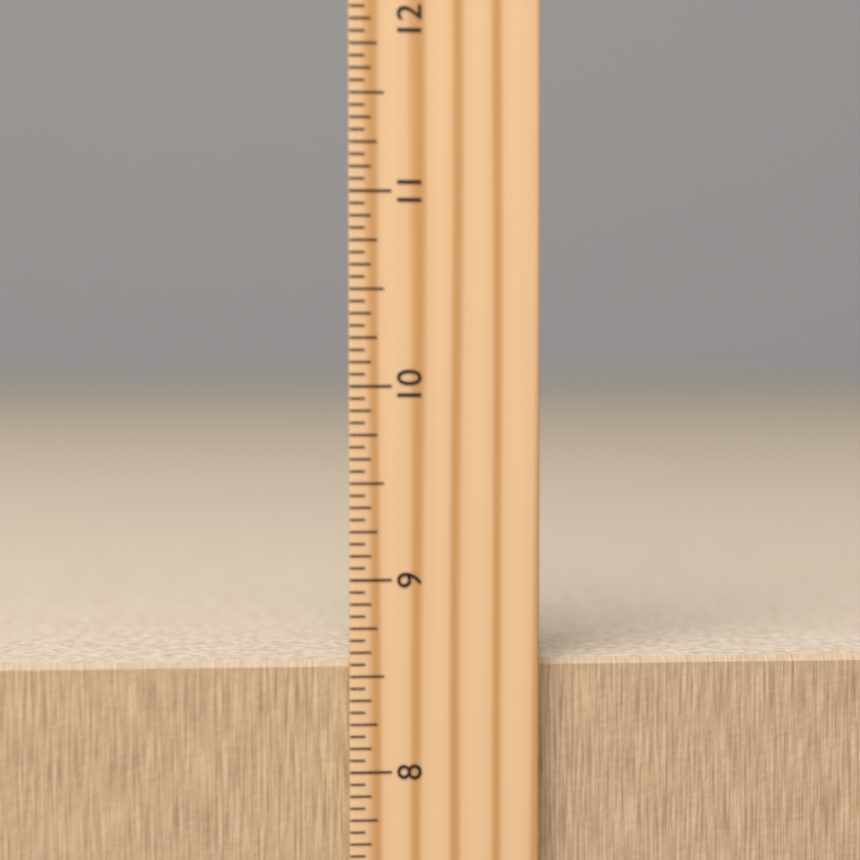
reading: 8.5625 inch
